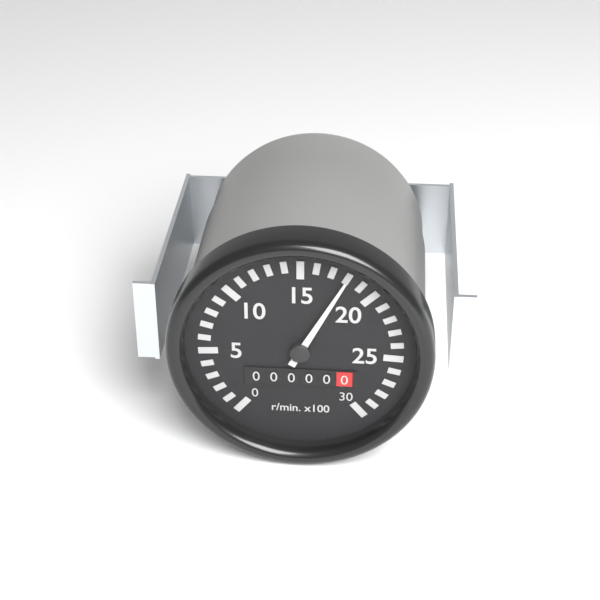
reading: 1800 r/min
